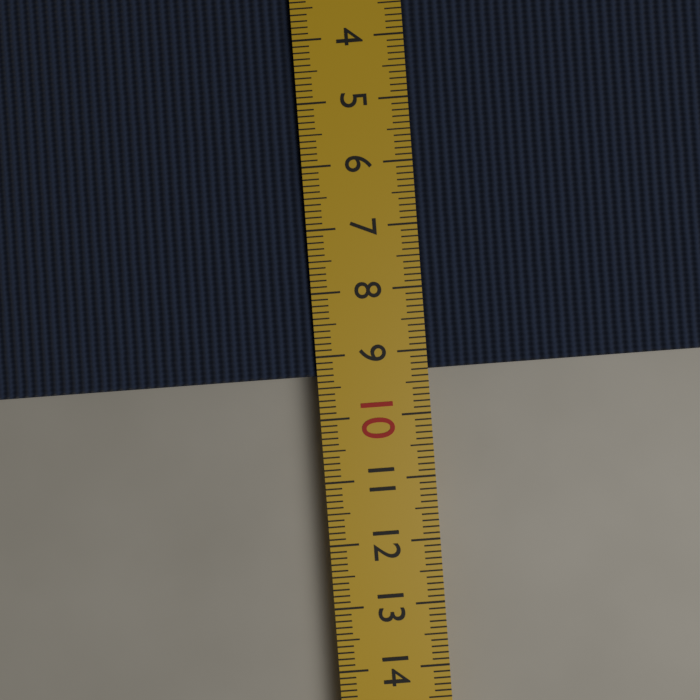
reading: 9.3 cm
